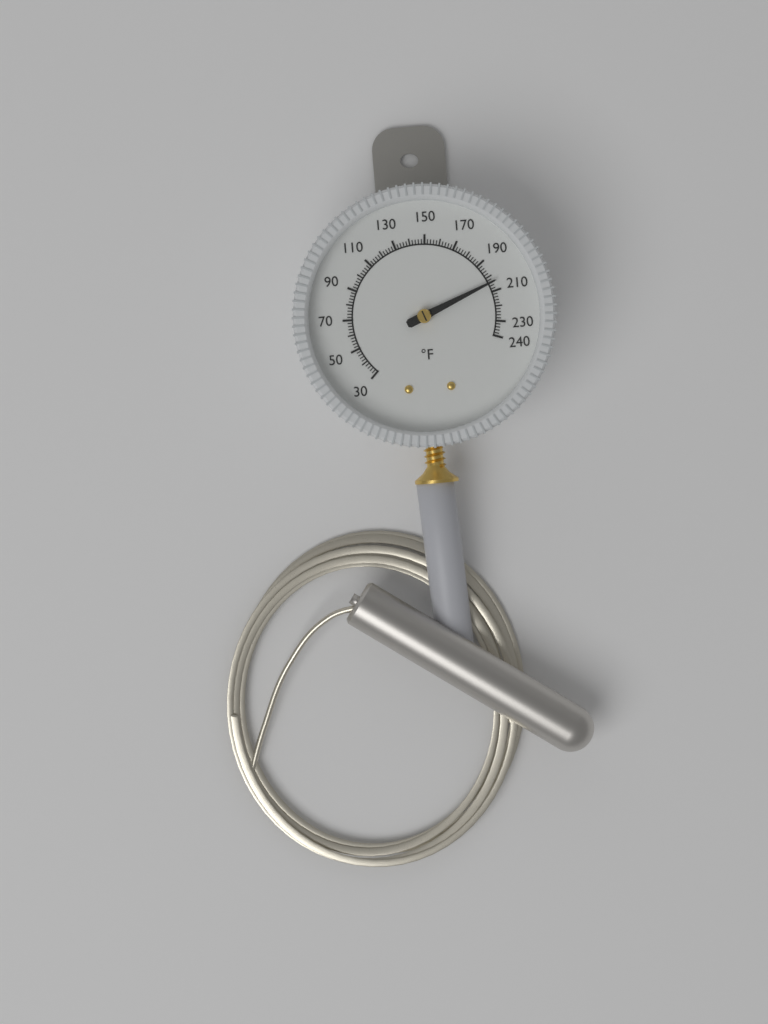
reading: 204 °F
